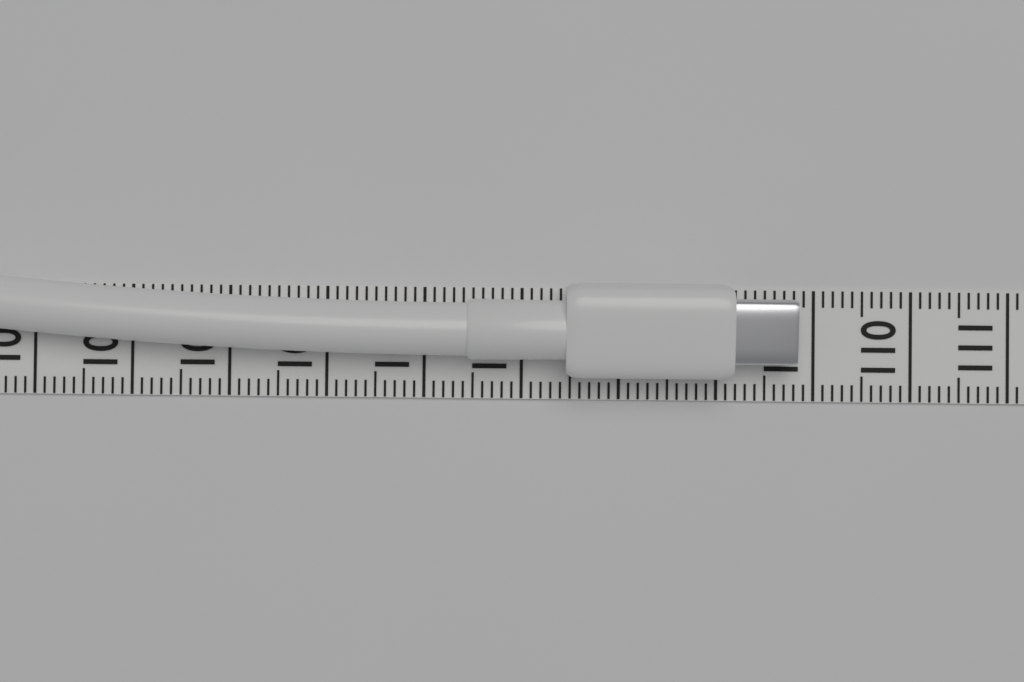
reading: 108.8 (no unit)
